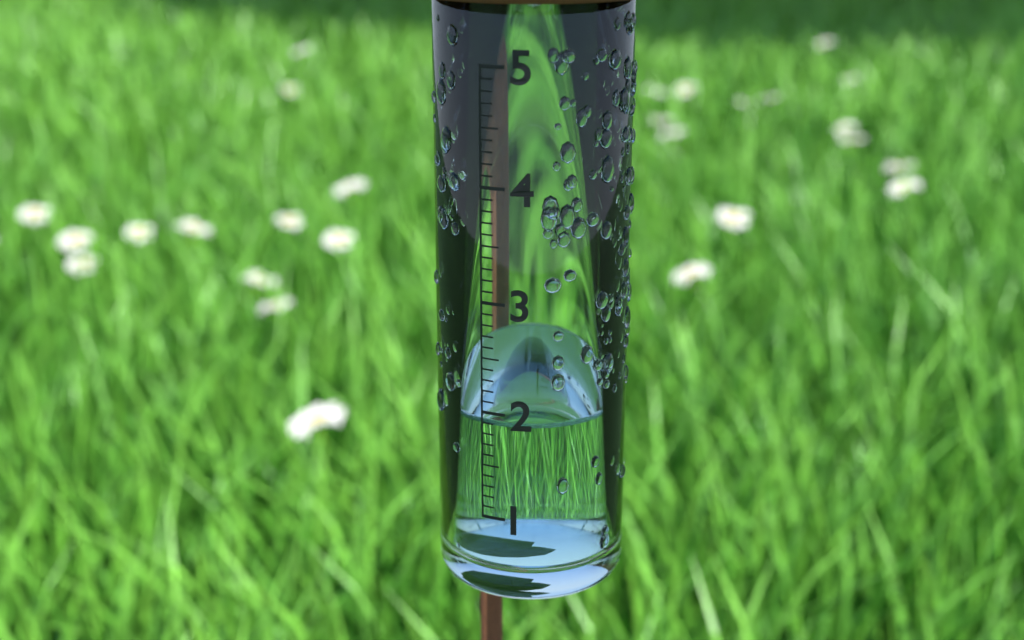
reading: 1.9 (no unit)
